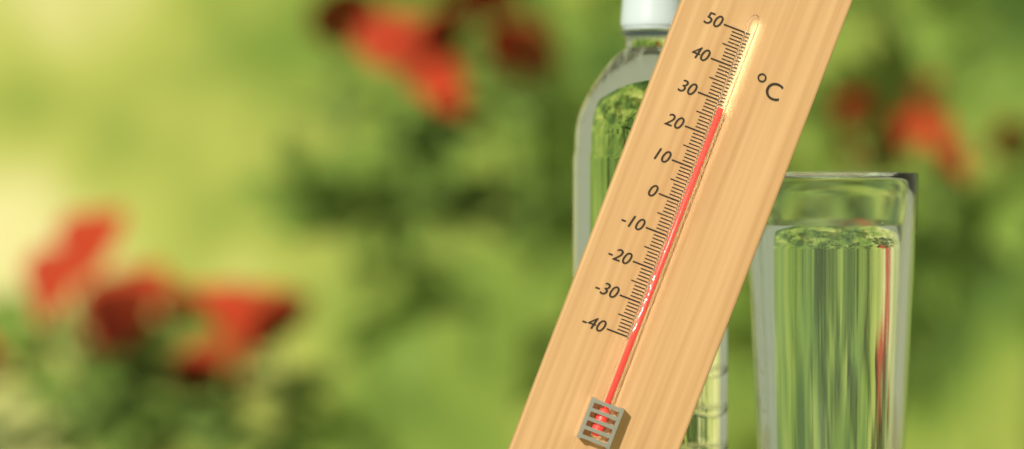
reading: 28 °C
